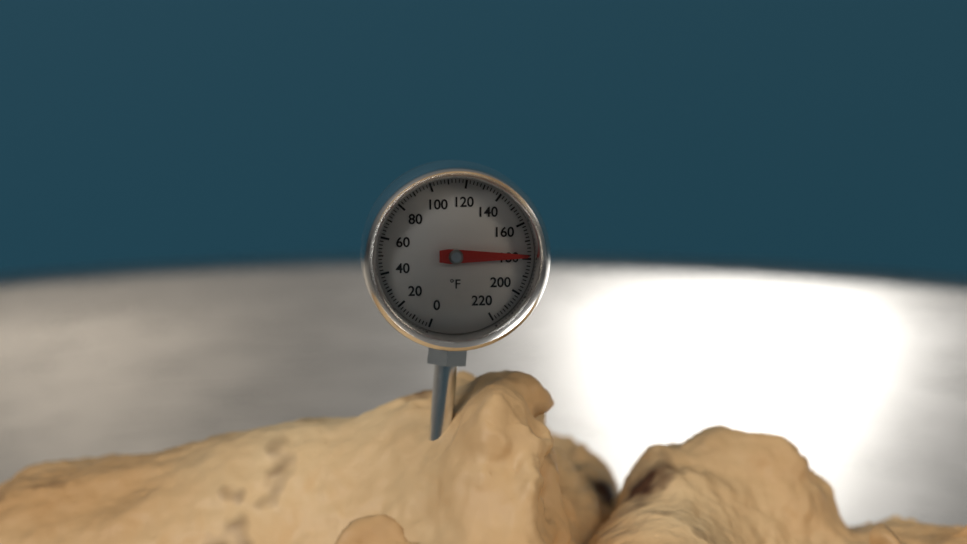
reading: 178 °F
